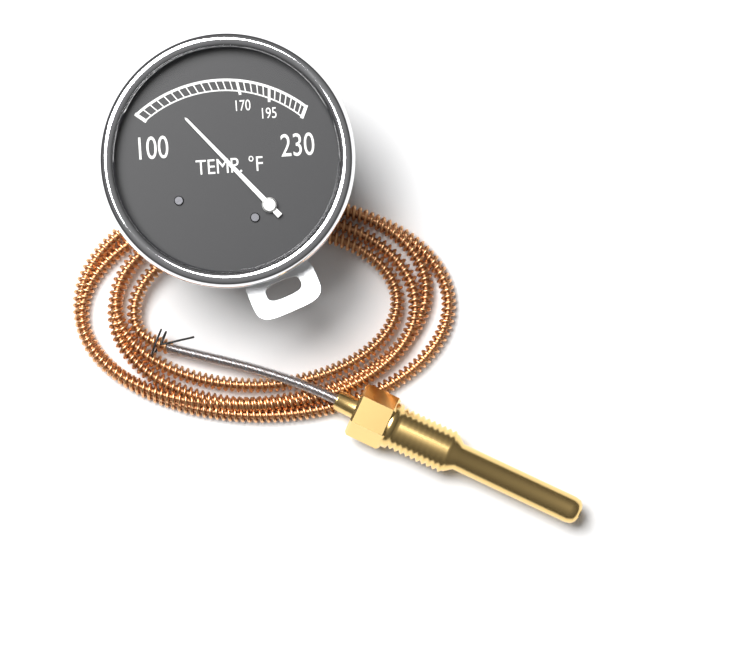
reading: 120 °F
